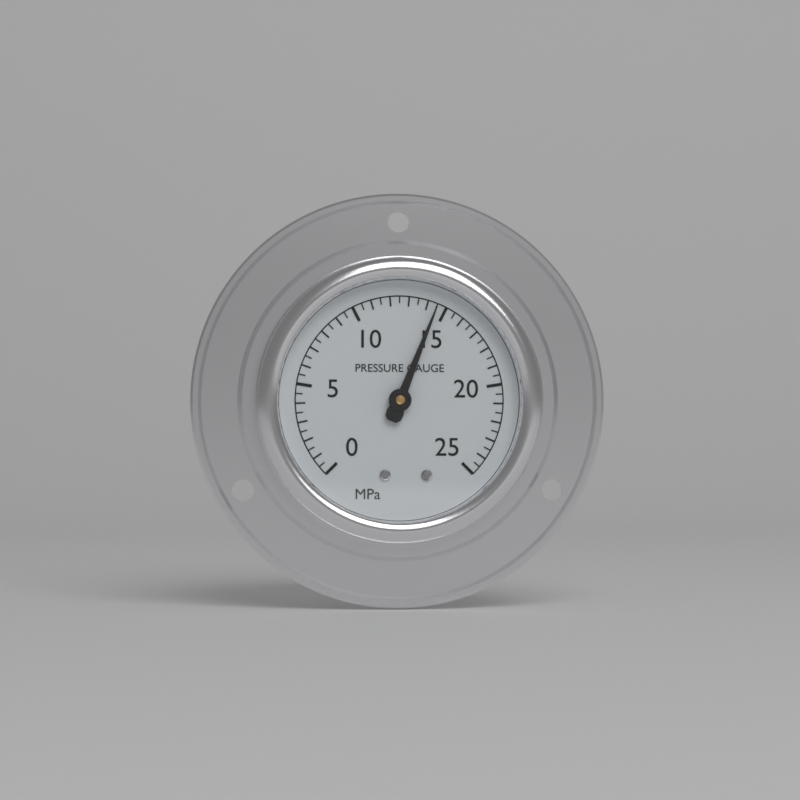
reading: 14.5 MPa
